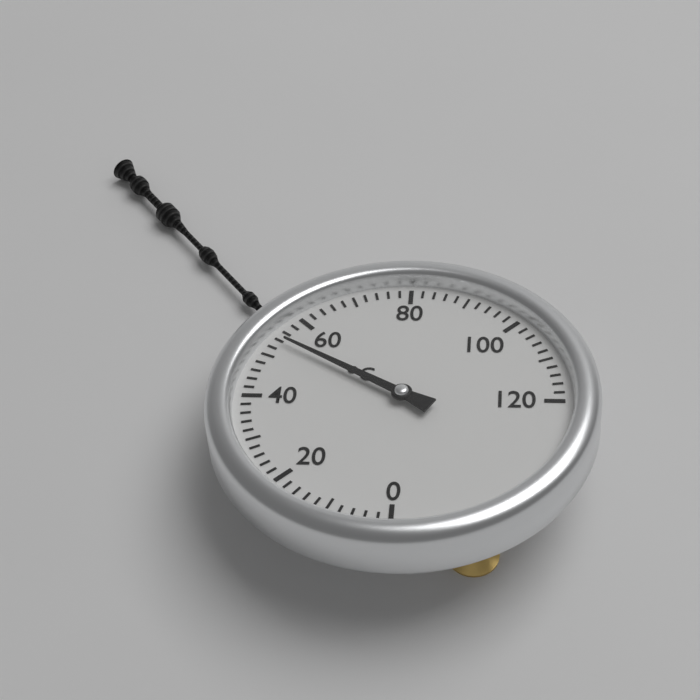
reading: 54 °C
